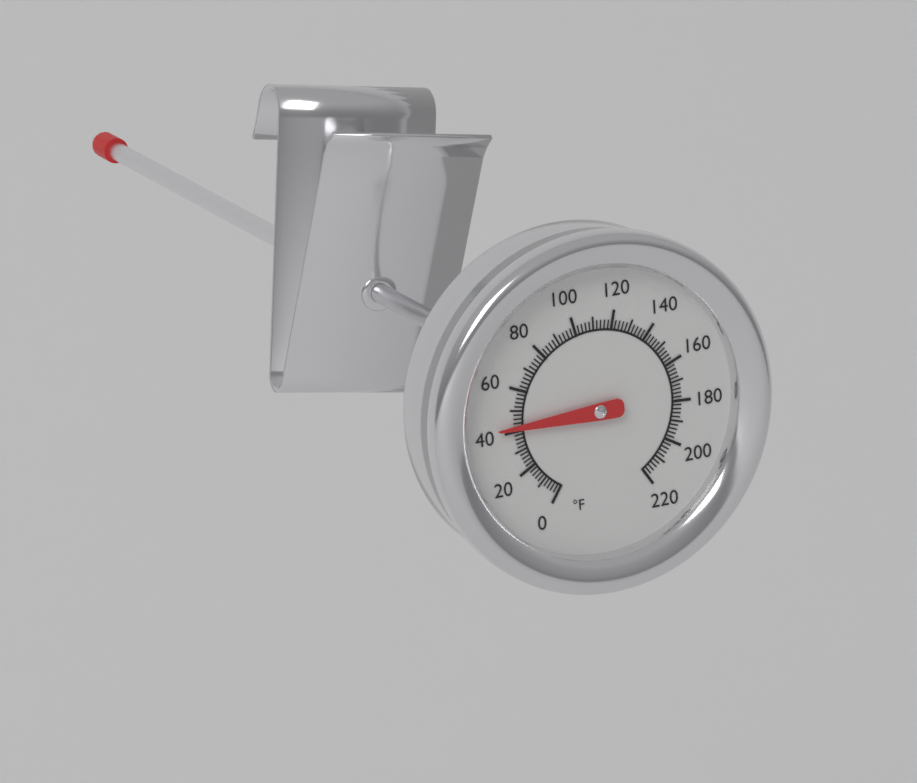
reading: 42 °F
